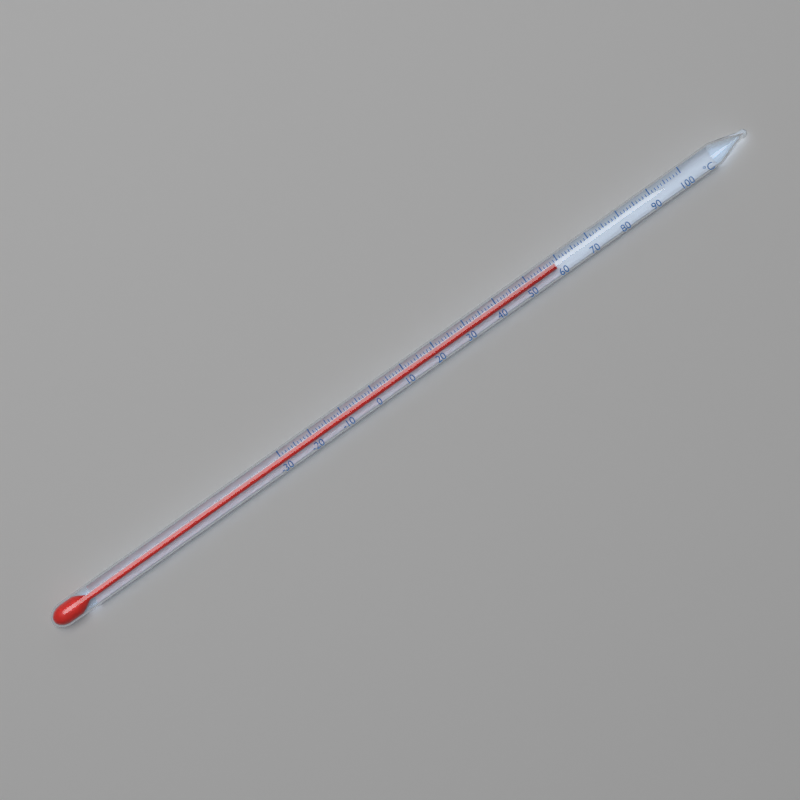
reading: 59 °C
